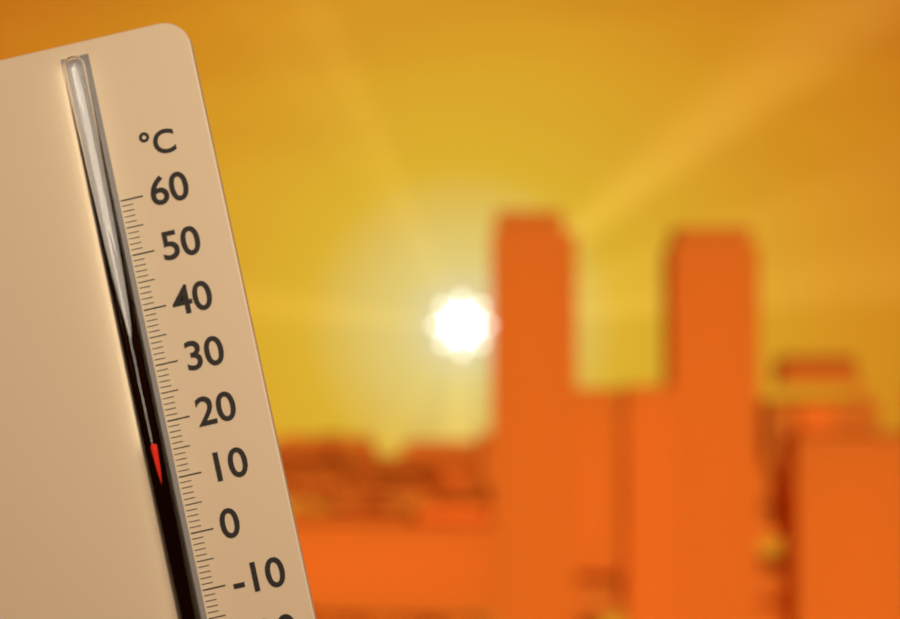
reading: 17 °C
